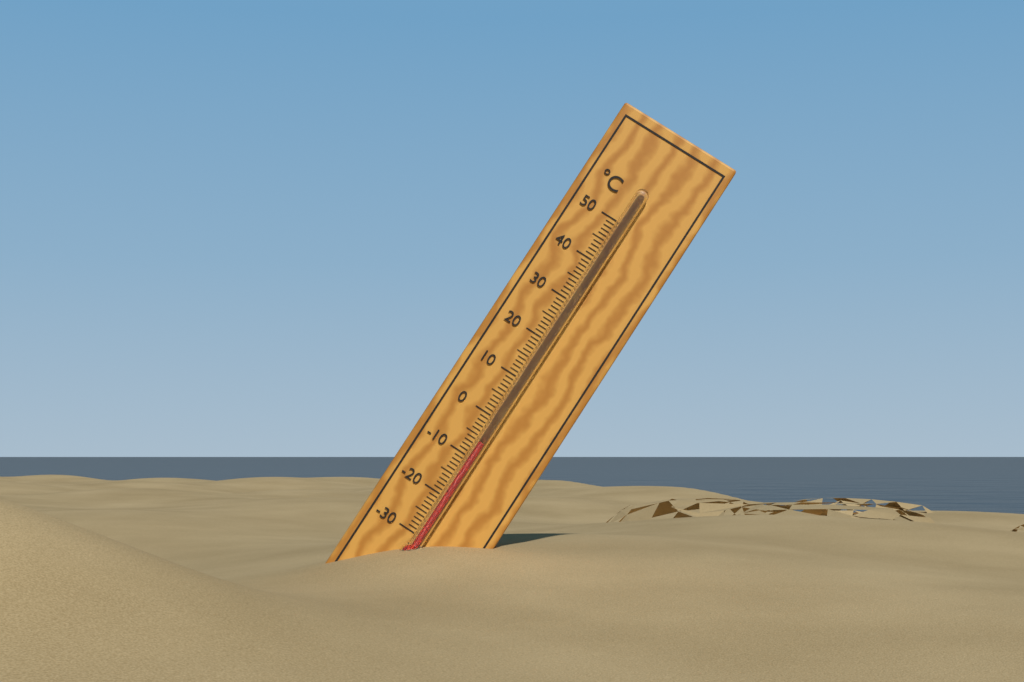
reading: -6 °C
